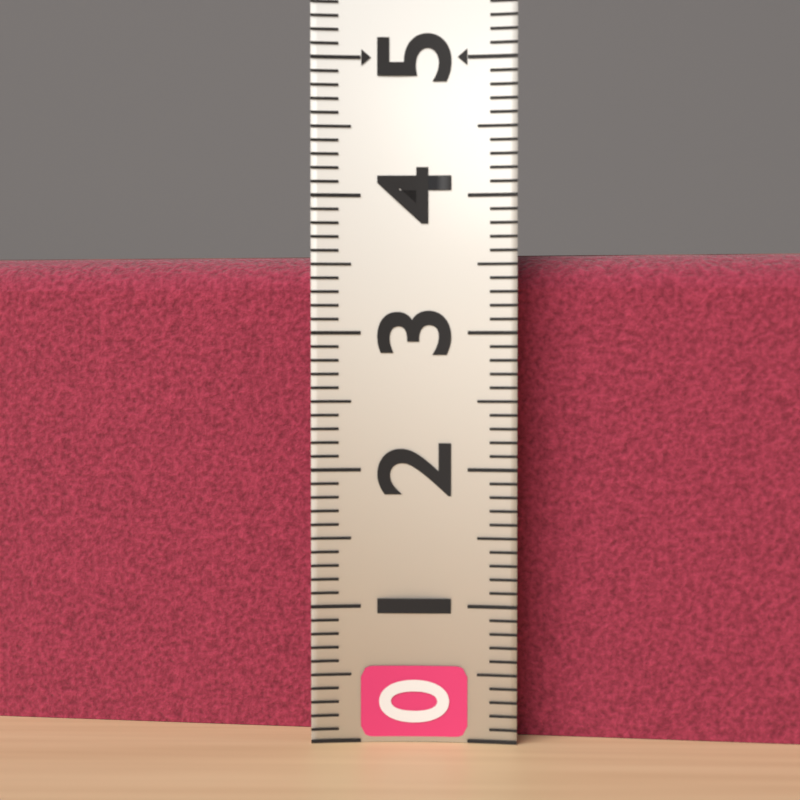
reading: 3.6 (no unit)
